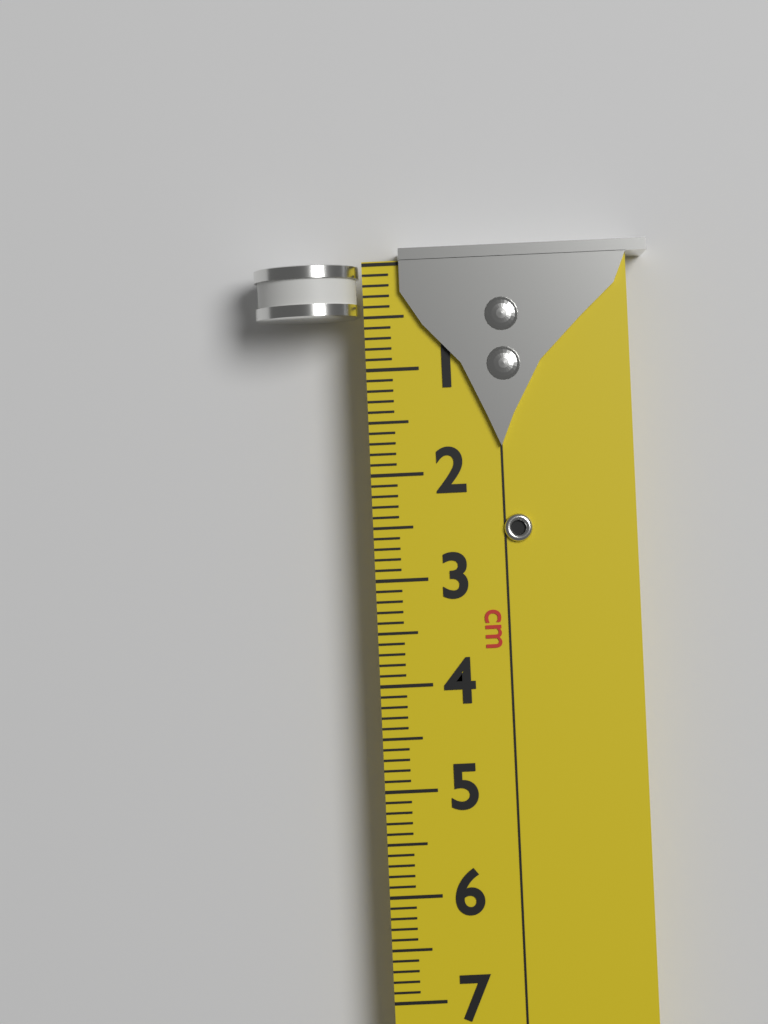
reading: 0.5 cm
